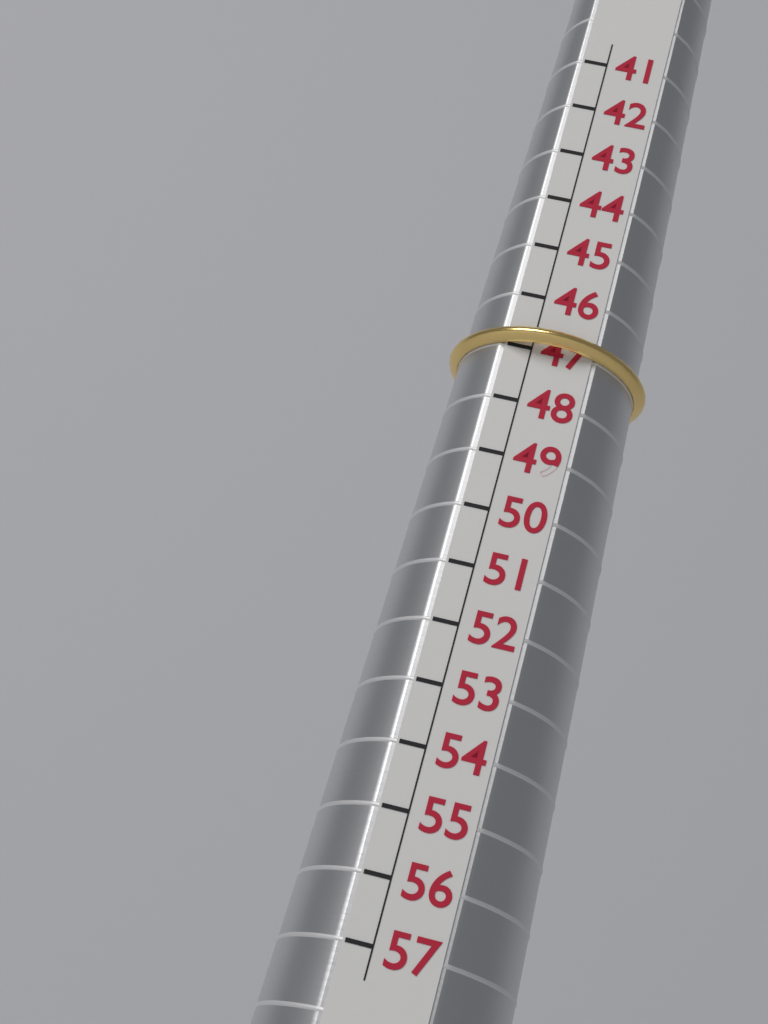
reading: 47 (no unit)
